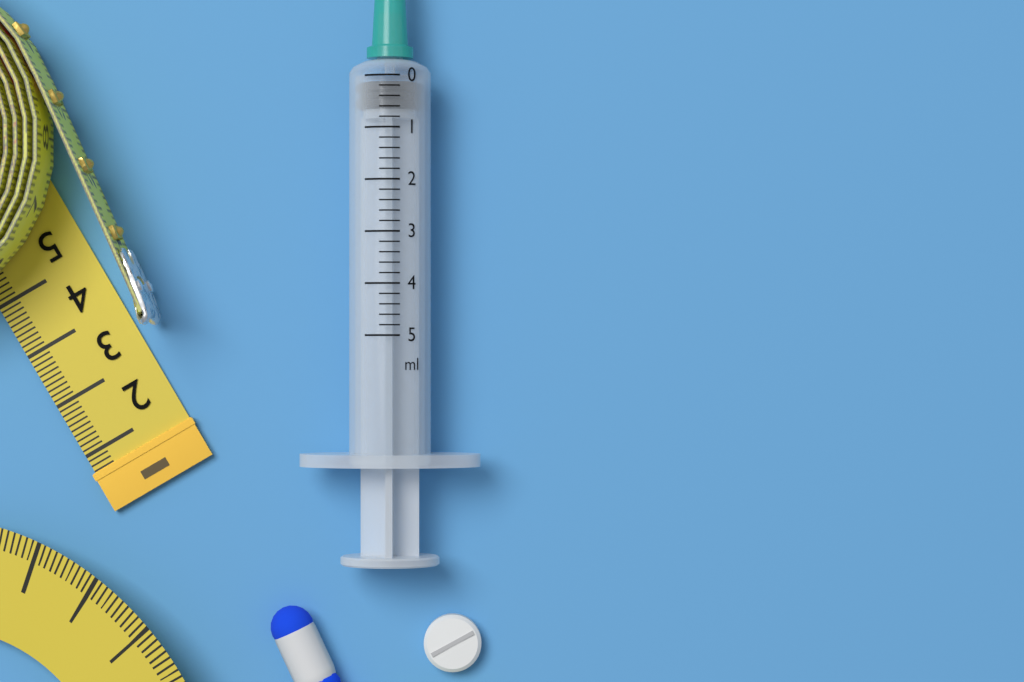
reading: 0.1 ml
